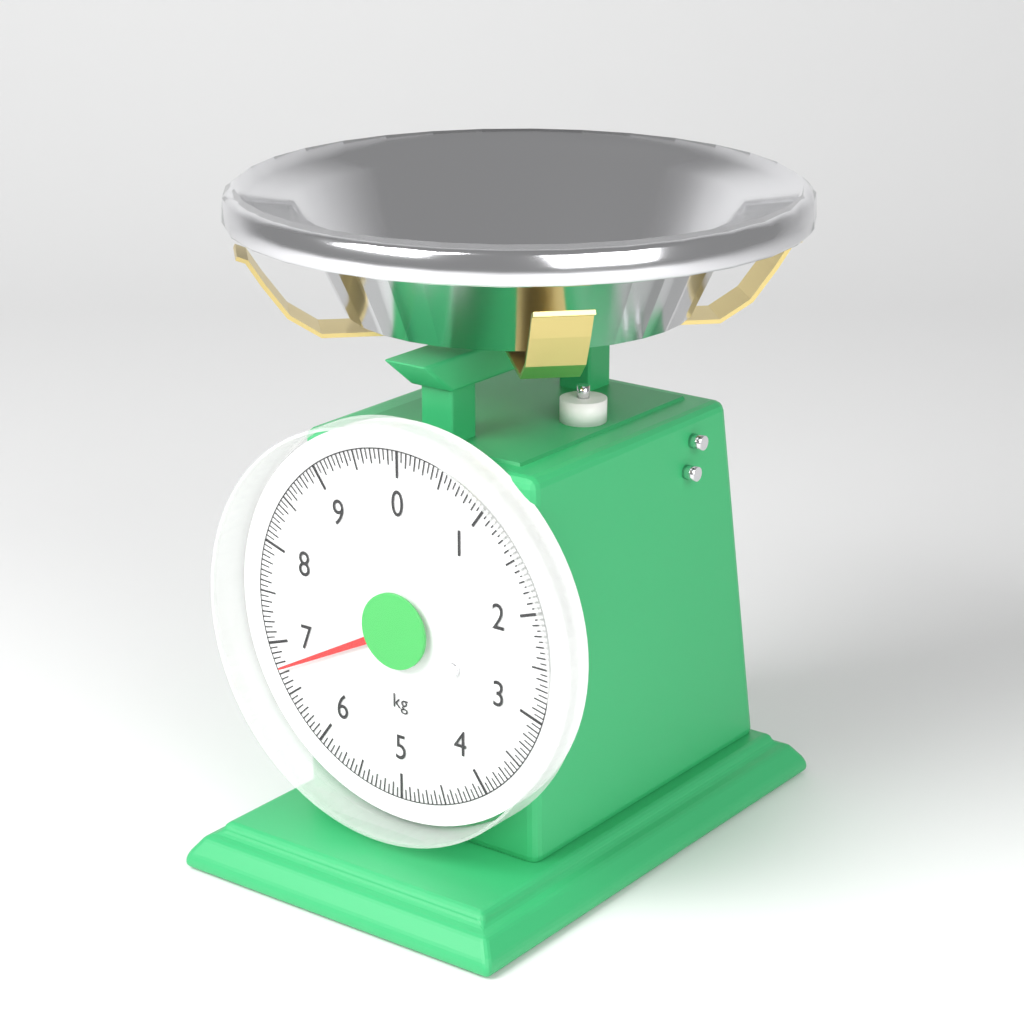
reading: 6.75 kg
